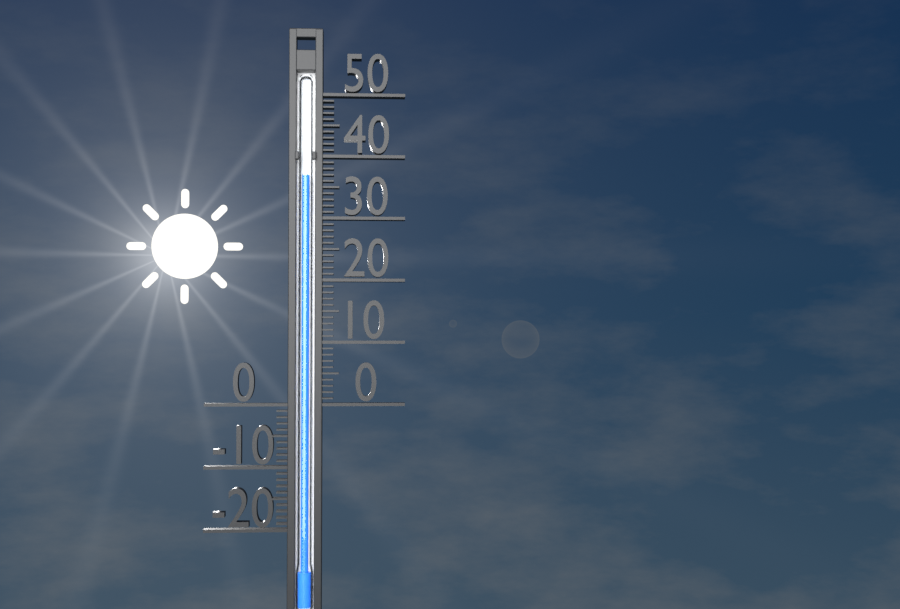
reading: 37 (no unit)
